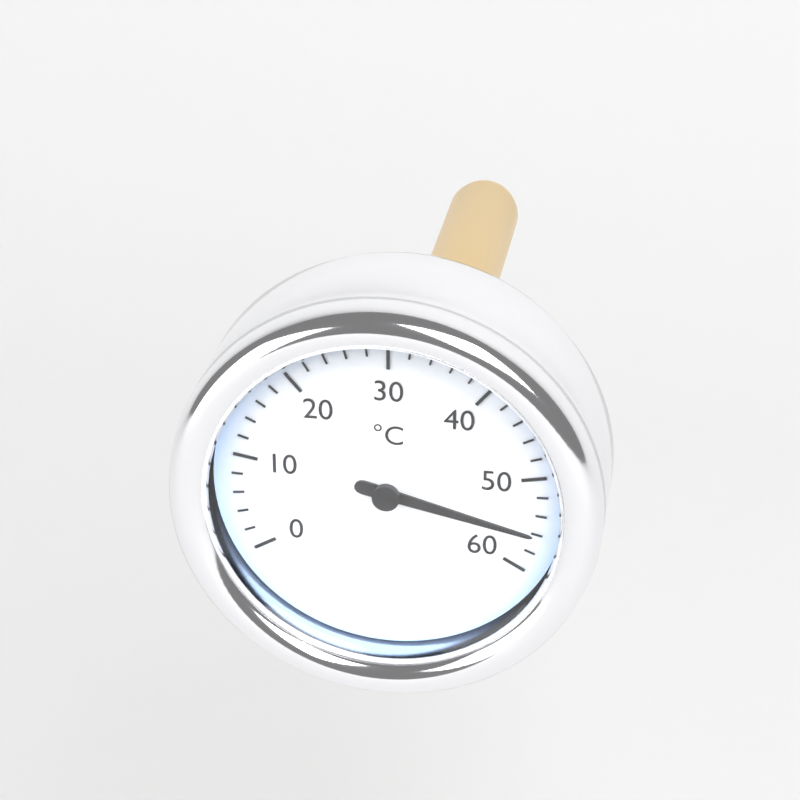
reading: 56 °C
